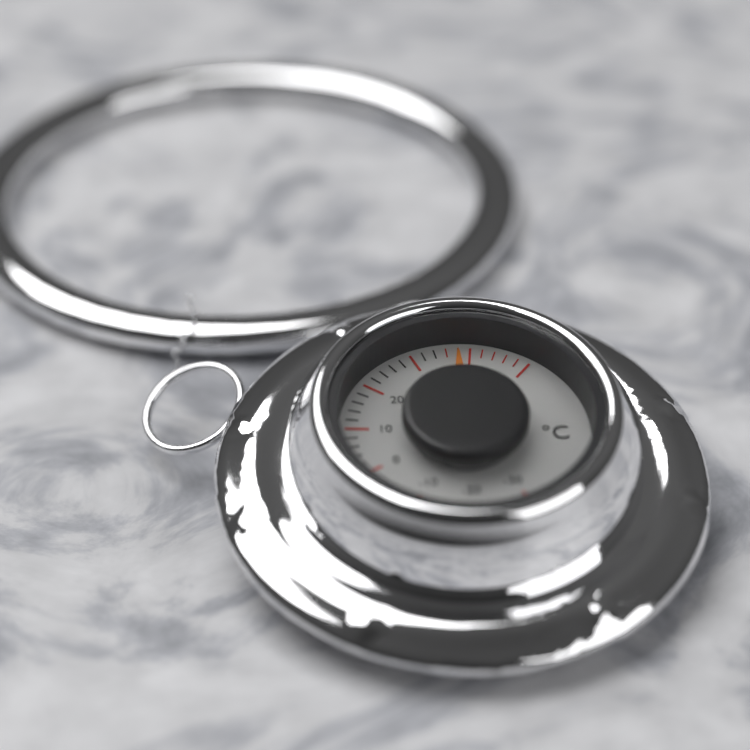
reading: 38 °C
